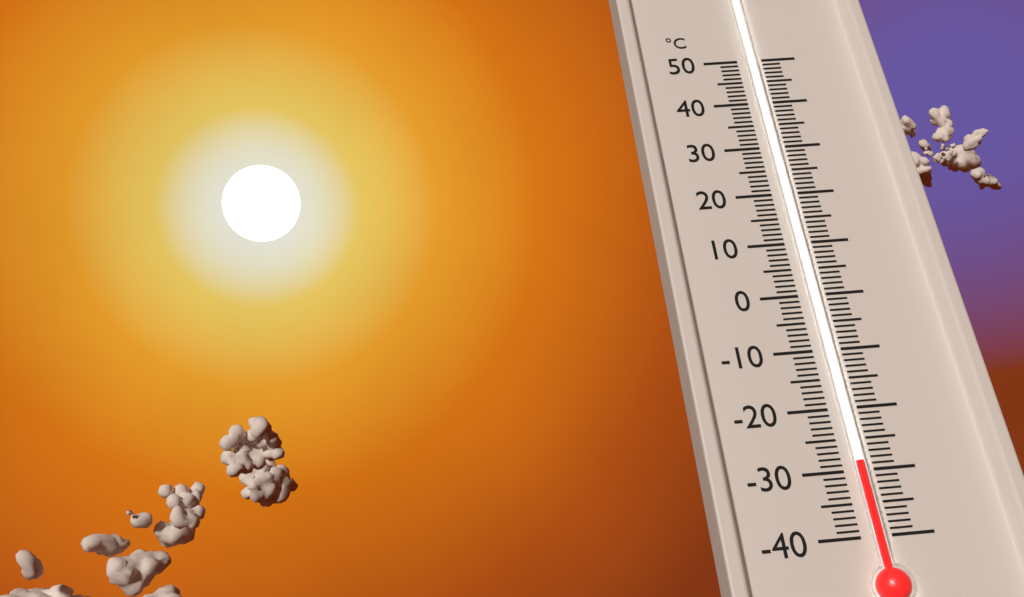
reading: -29 °C
